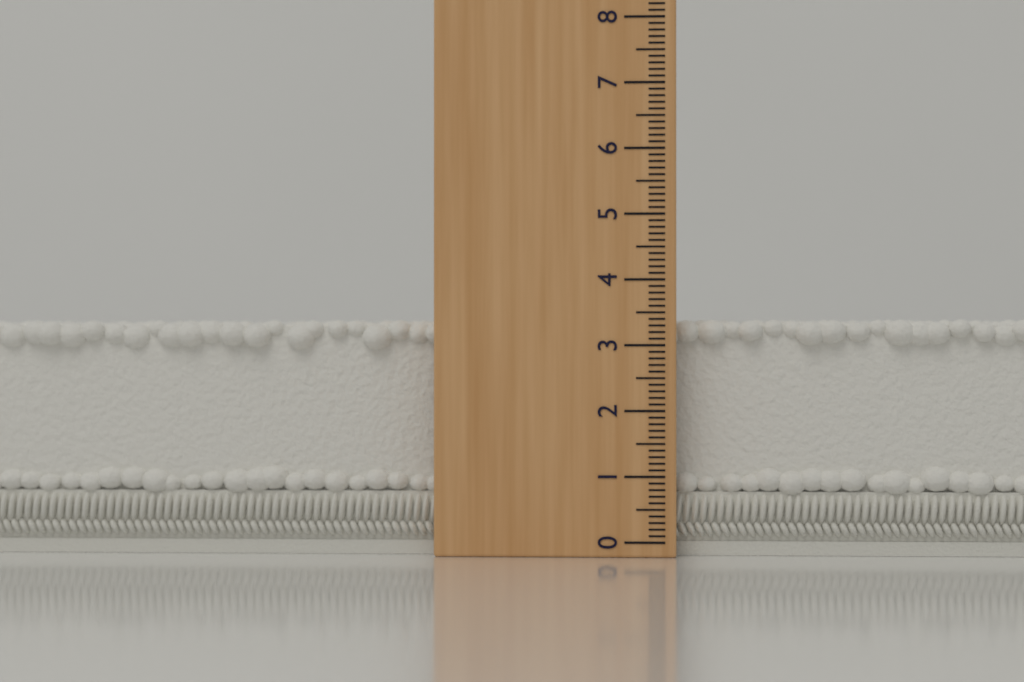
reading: 3.4 (no unit)
